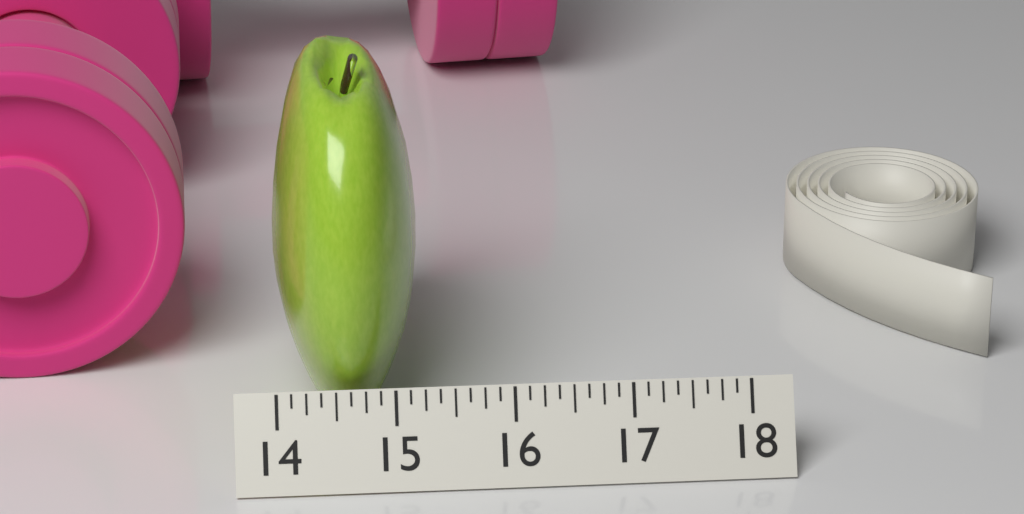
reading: 15.250 (no unit)
